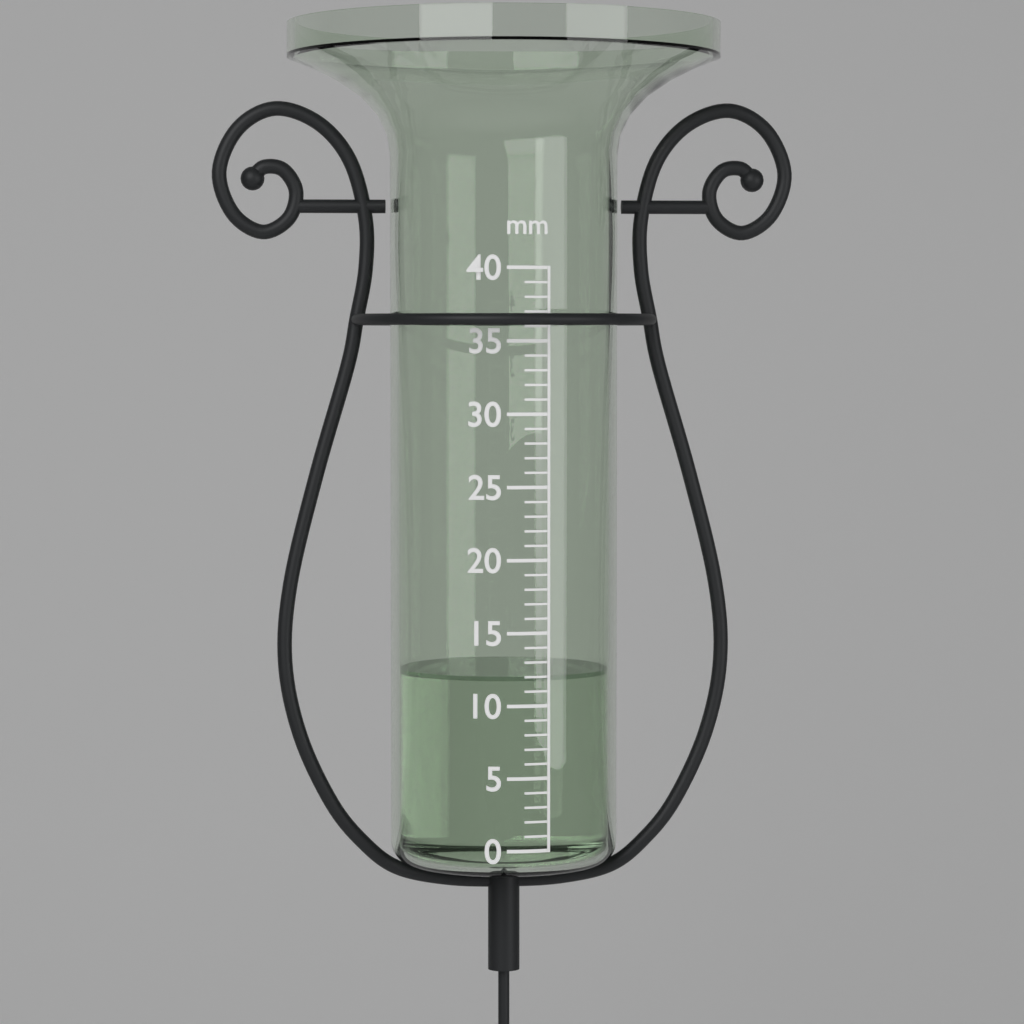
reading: 12 mm
